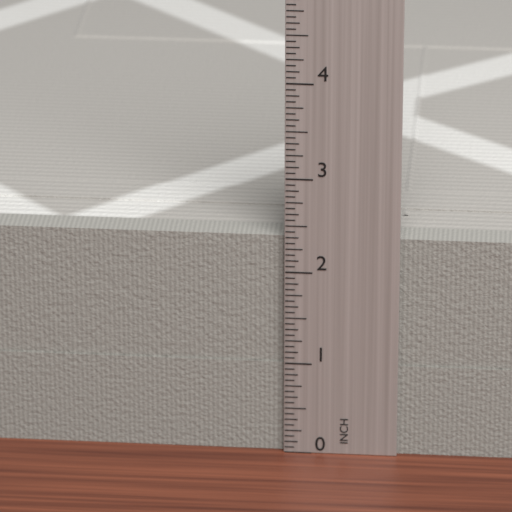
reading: 2.3750 in
